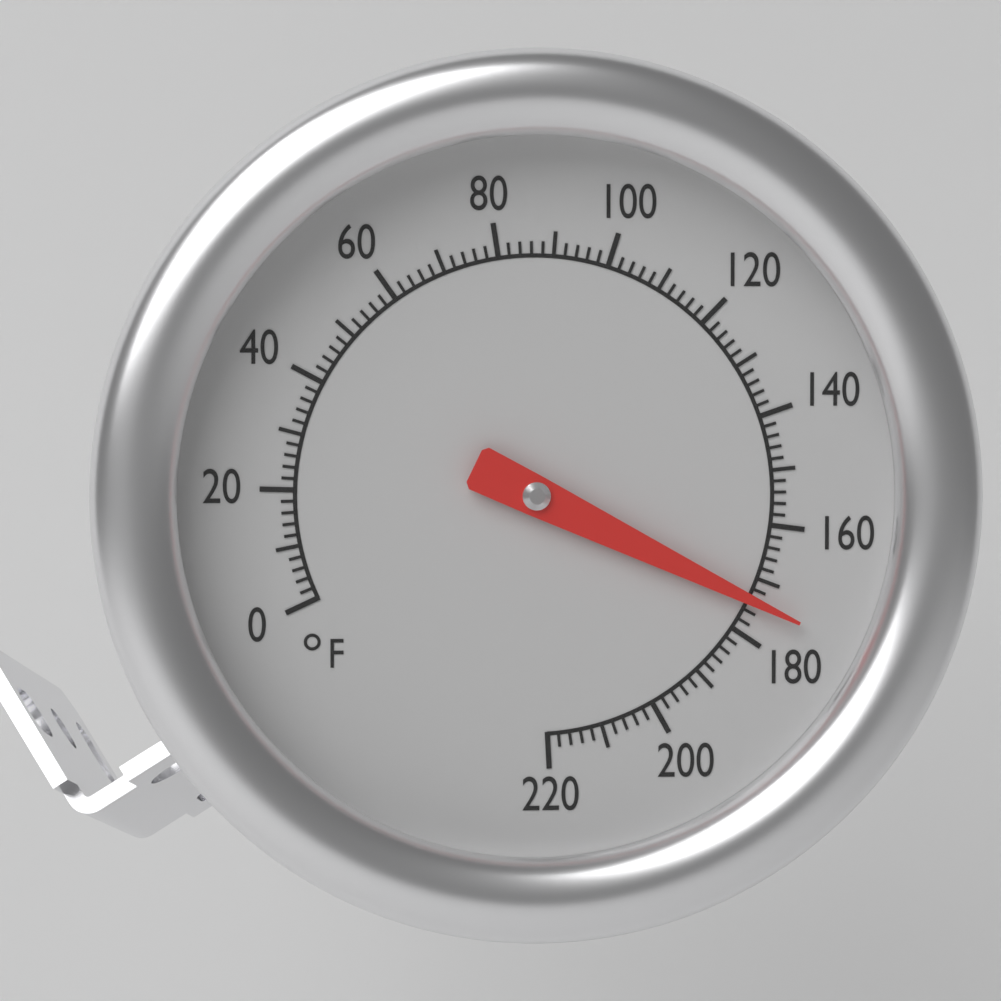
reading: 174 °F
